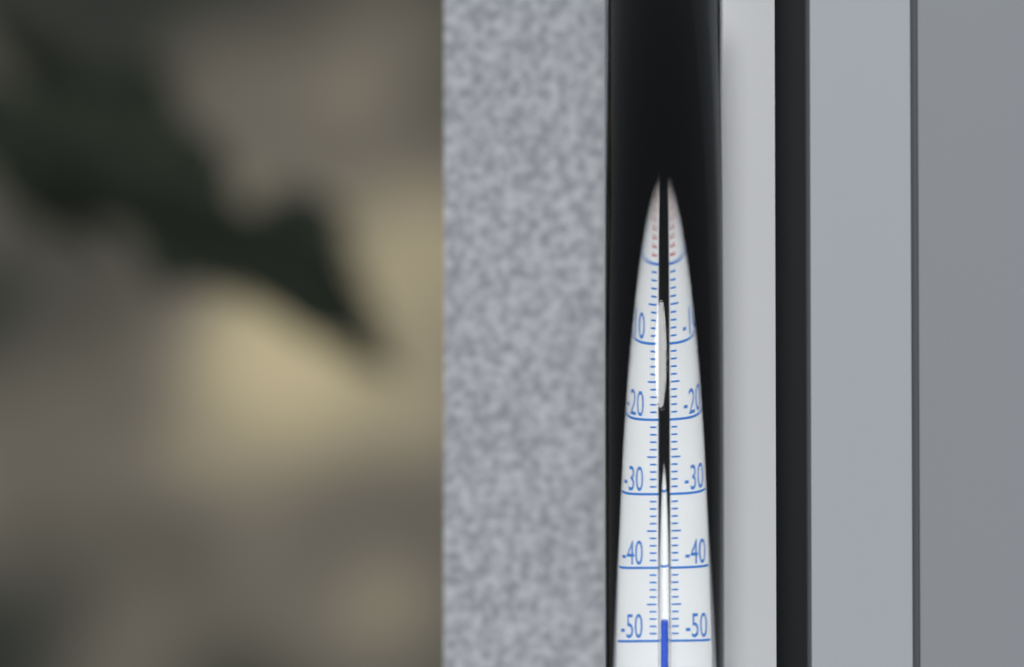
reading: -47 °C
